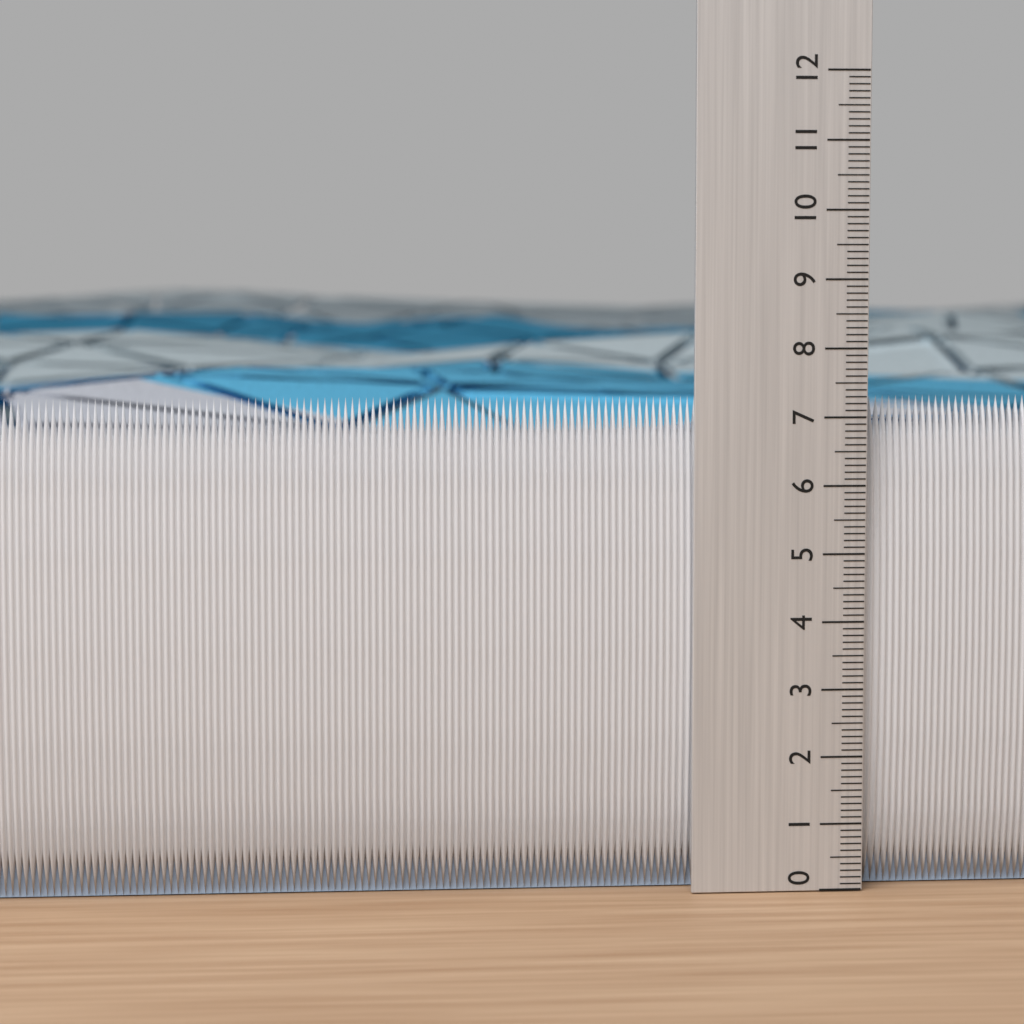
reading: 7.3 (no unit)
